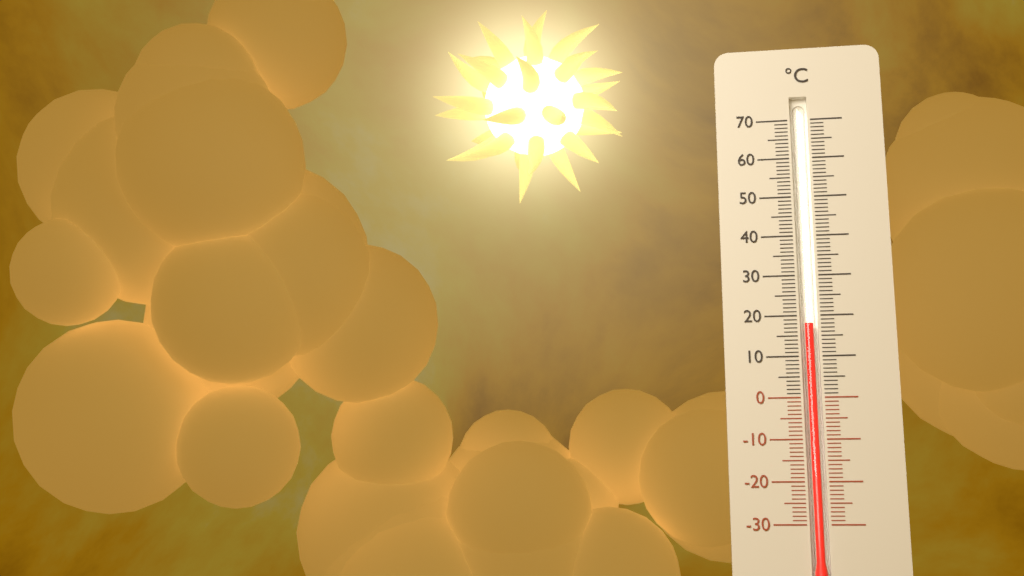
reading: 18 °C
